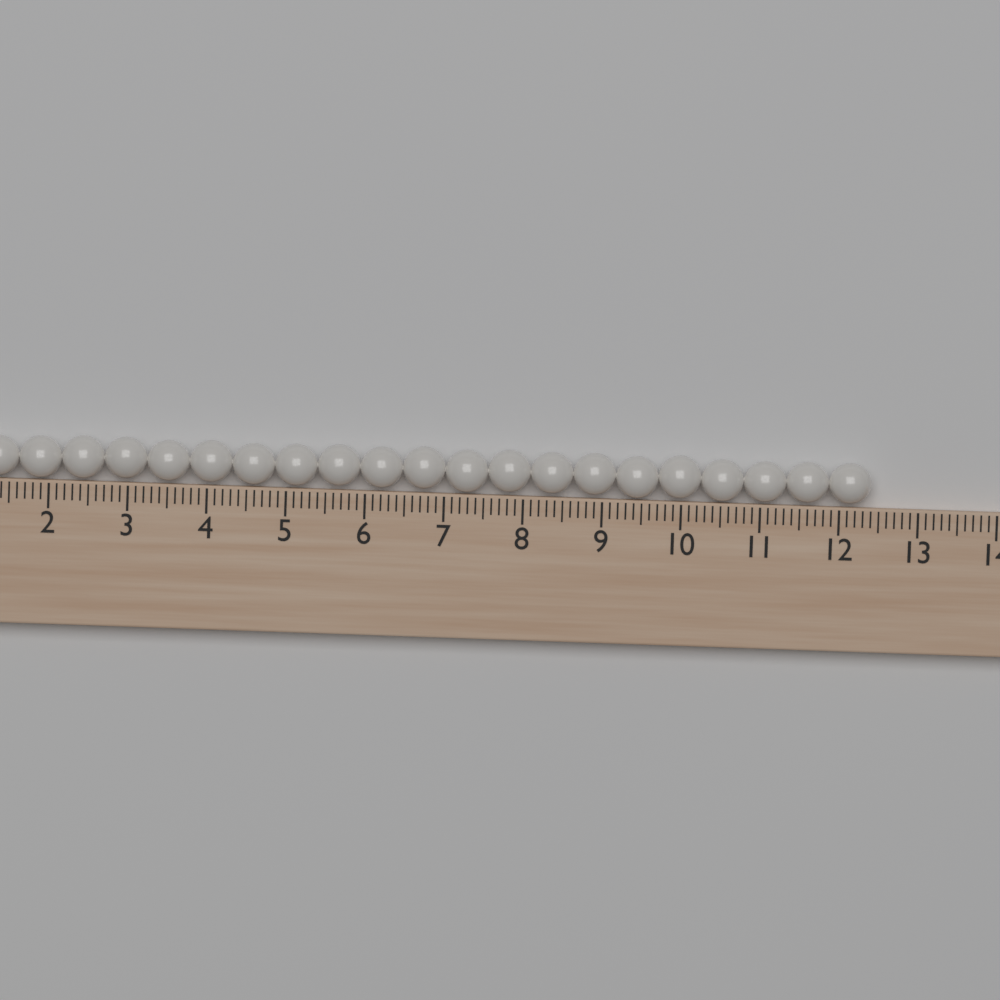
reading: 12.4 (no unit)
